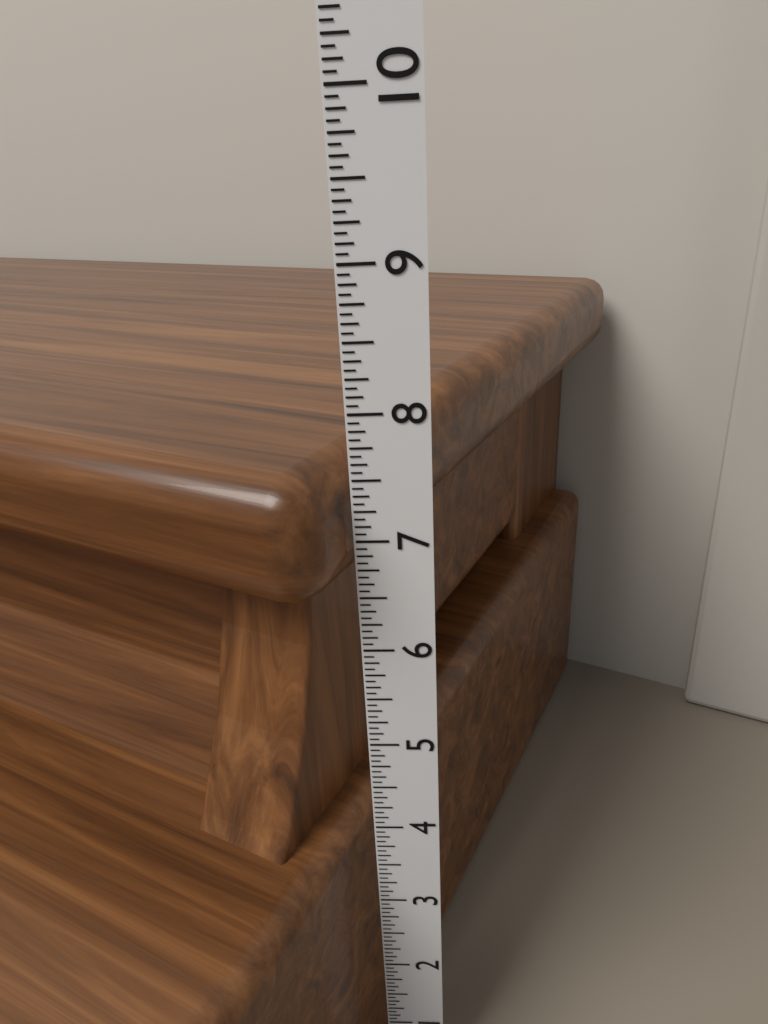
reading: 7.6250 in
